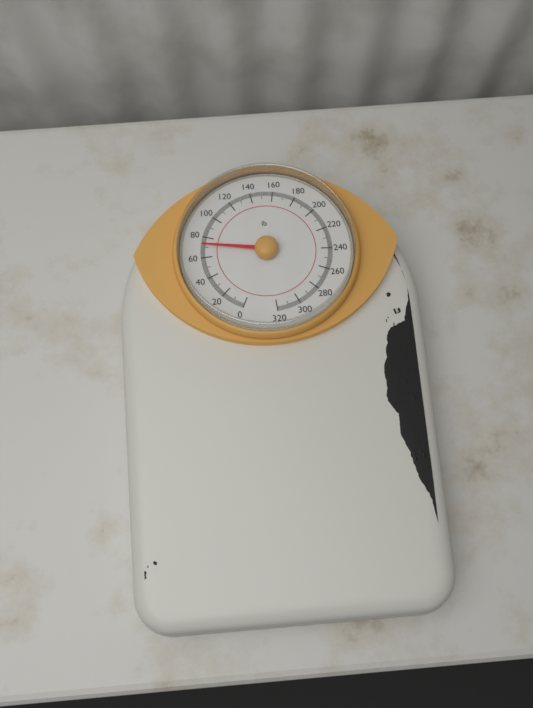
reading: 72 lb
